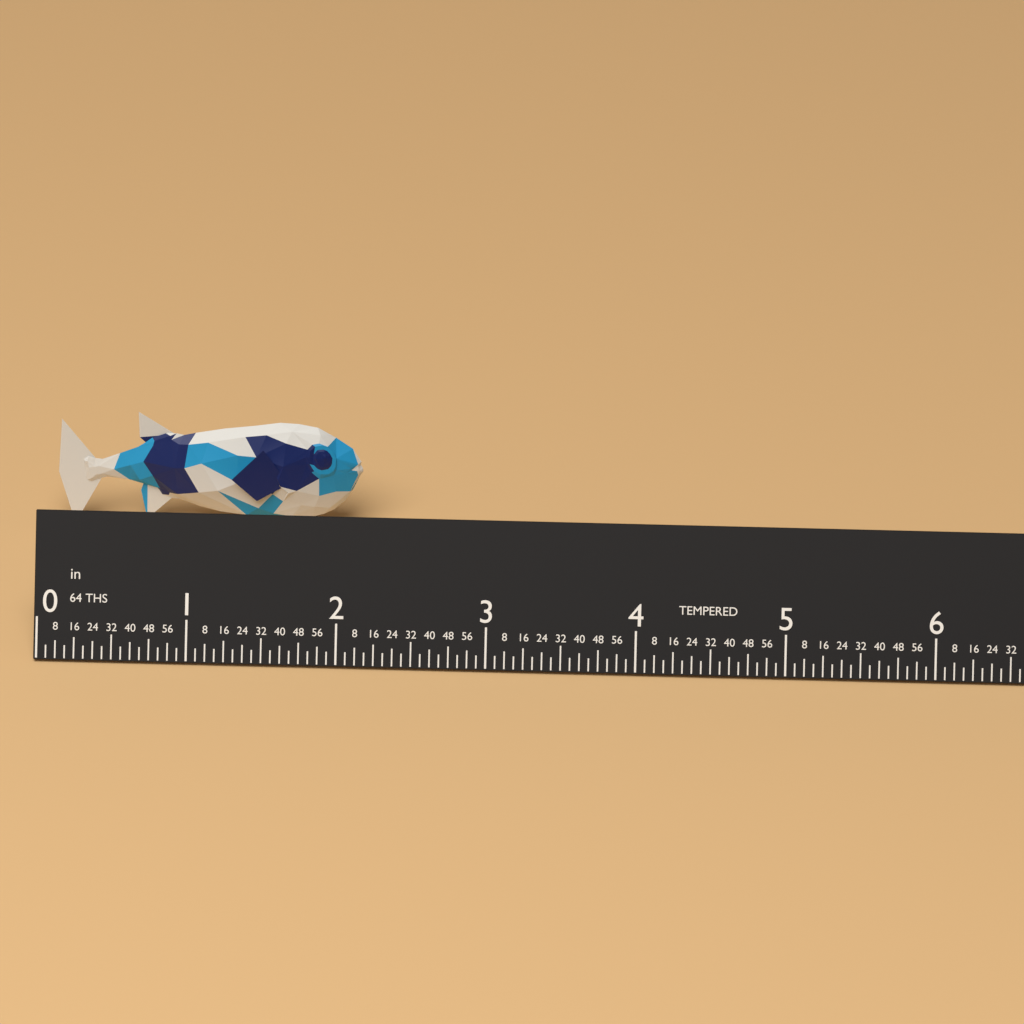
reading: 2.0625 in
